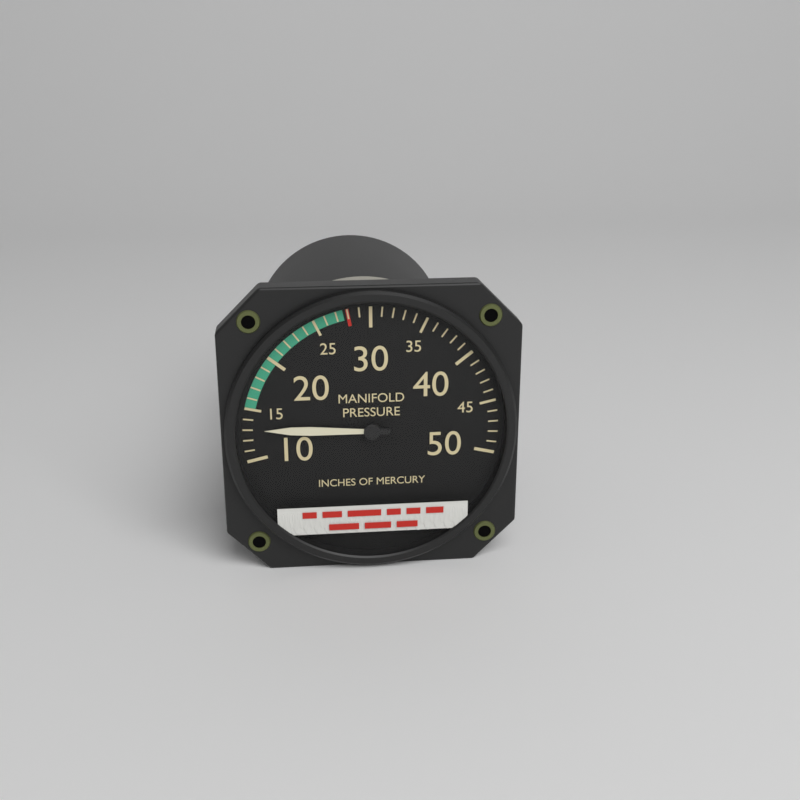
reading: 13 inHg
